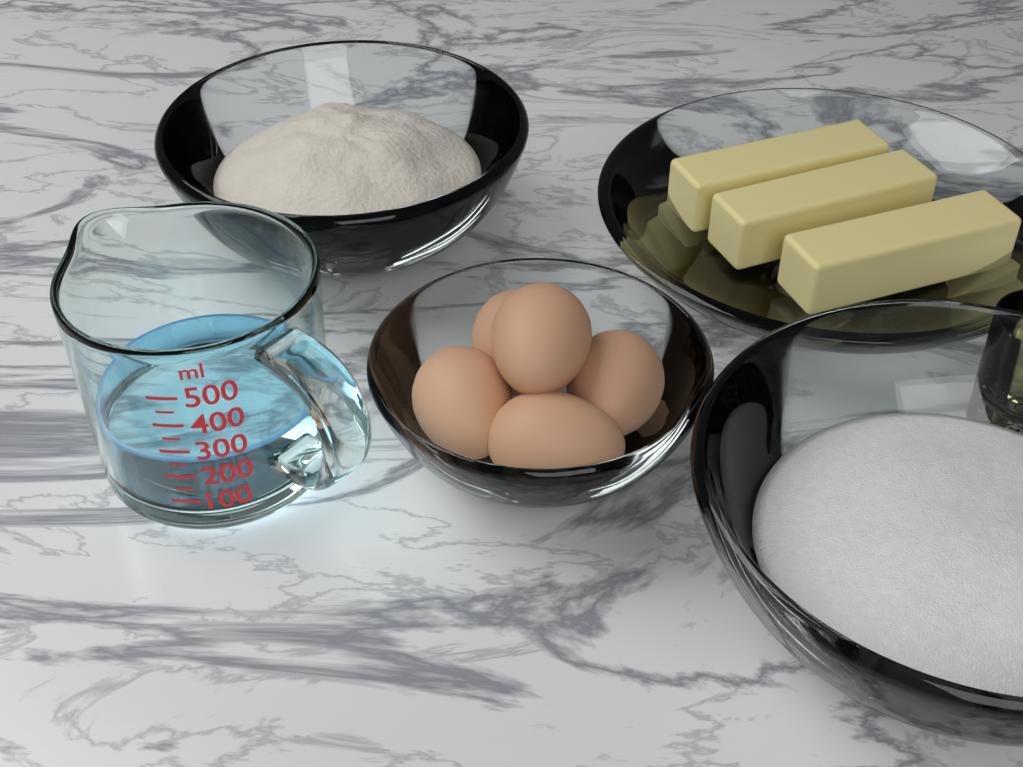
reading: 250 ml
